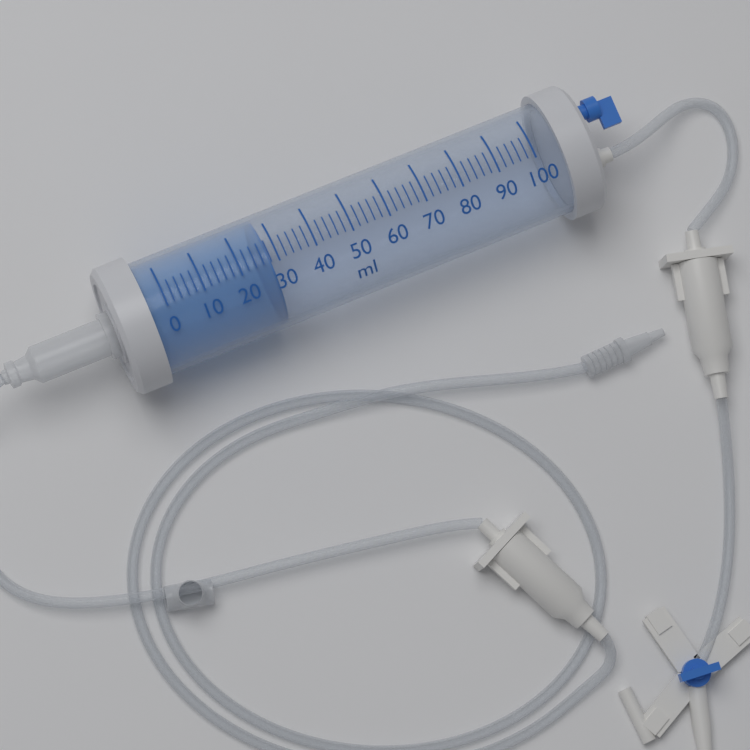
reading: 28 ml
